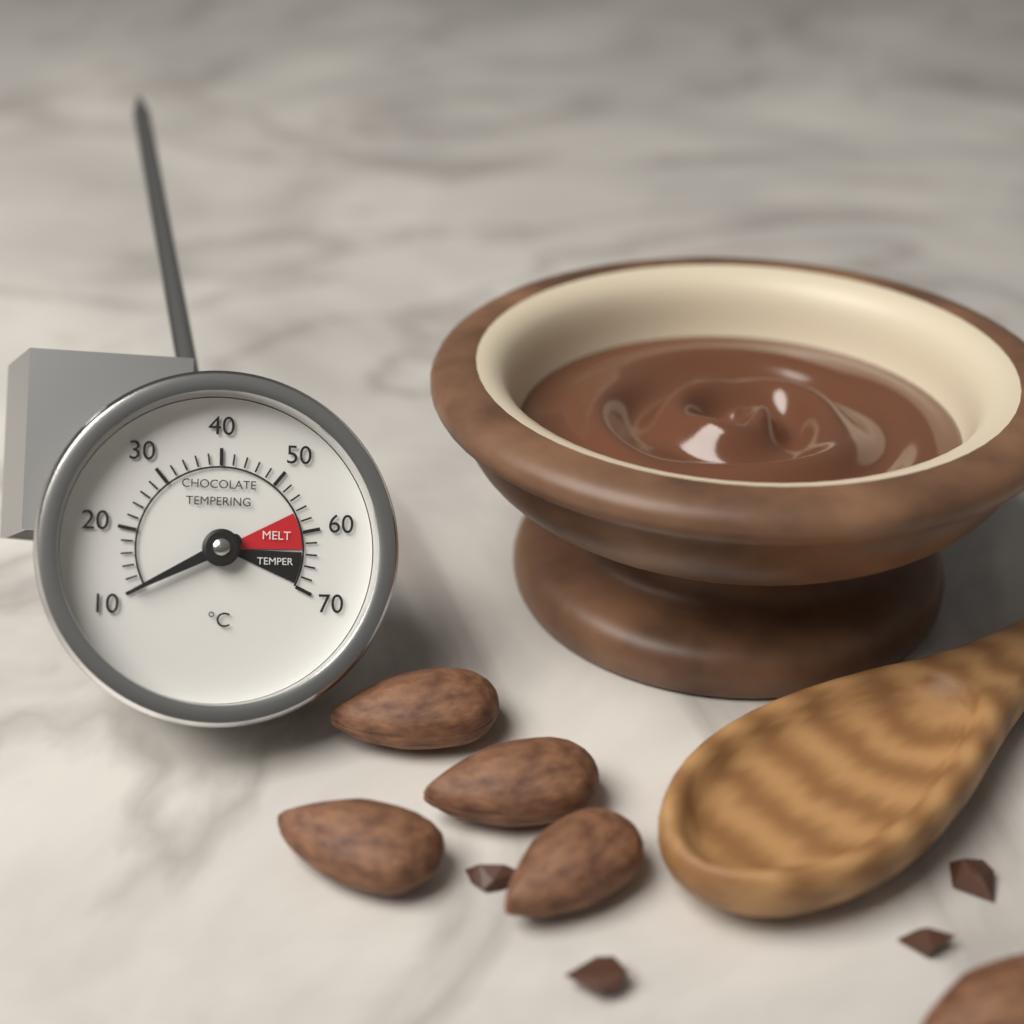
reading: 10 °C
